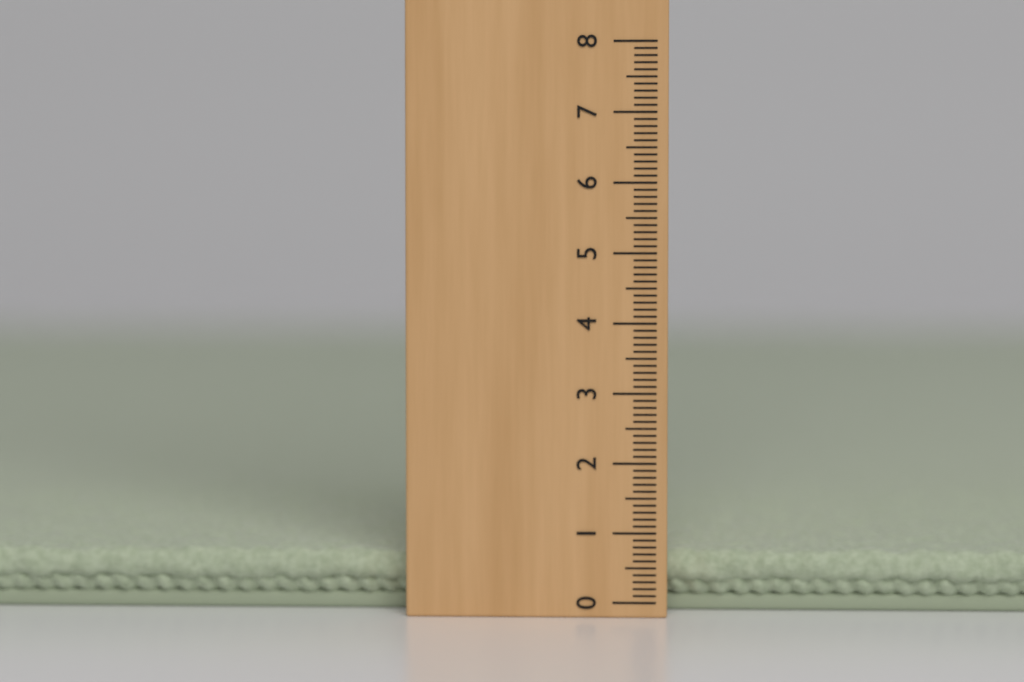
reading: 0.7 (no unit)
